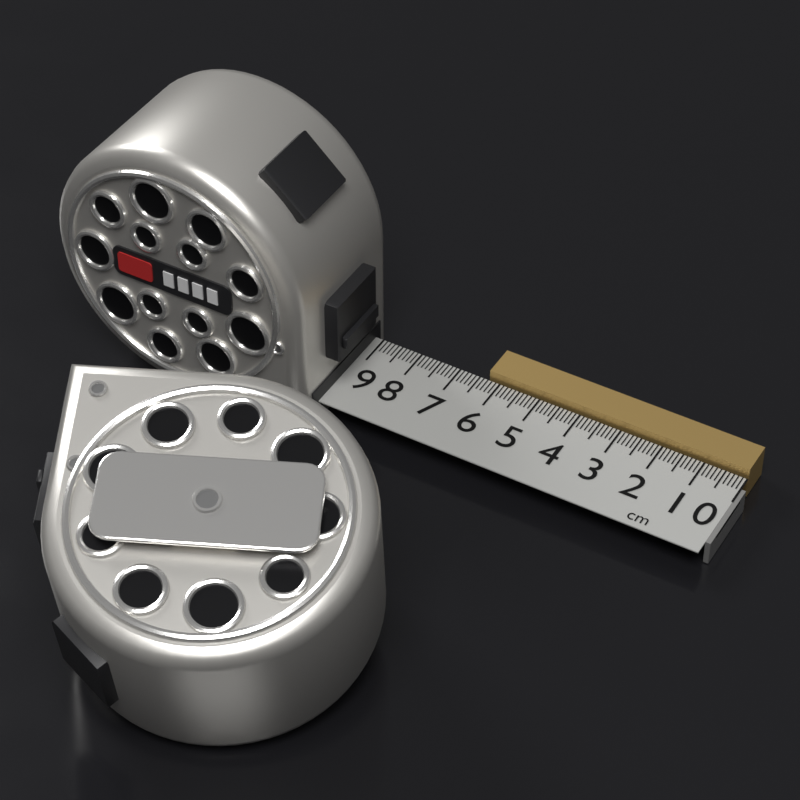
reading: 6.3 cm
